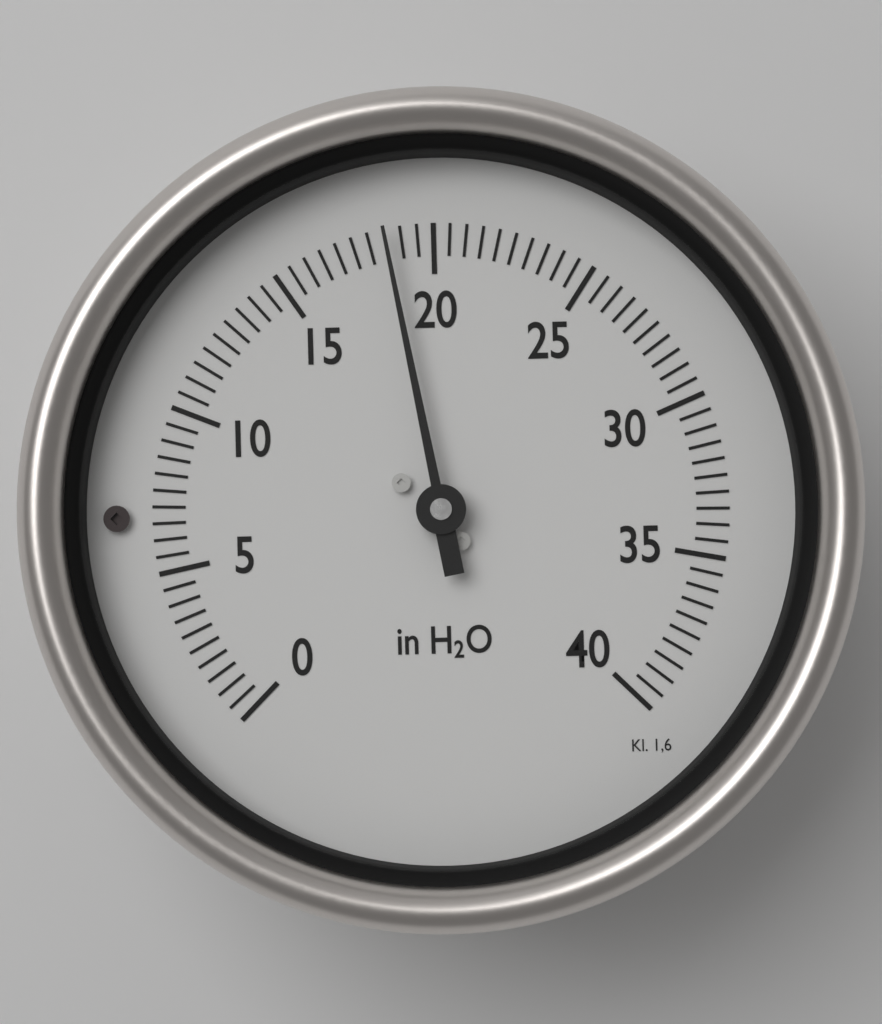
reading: 18.5 in H2O
